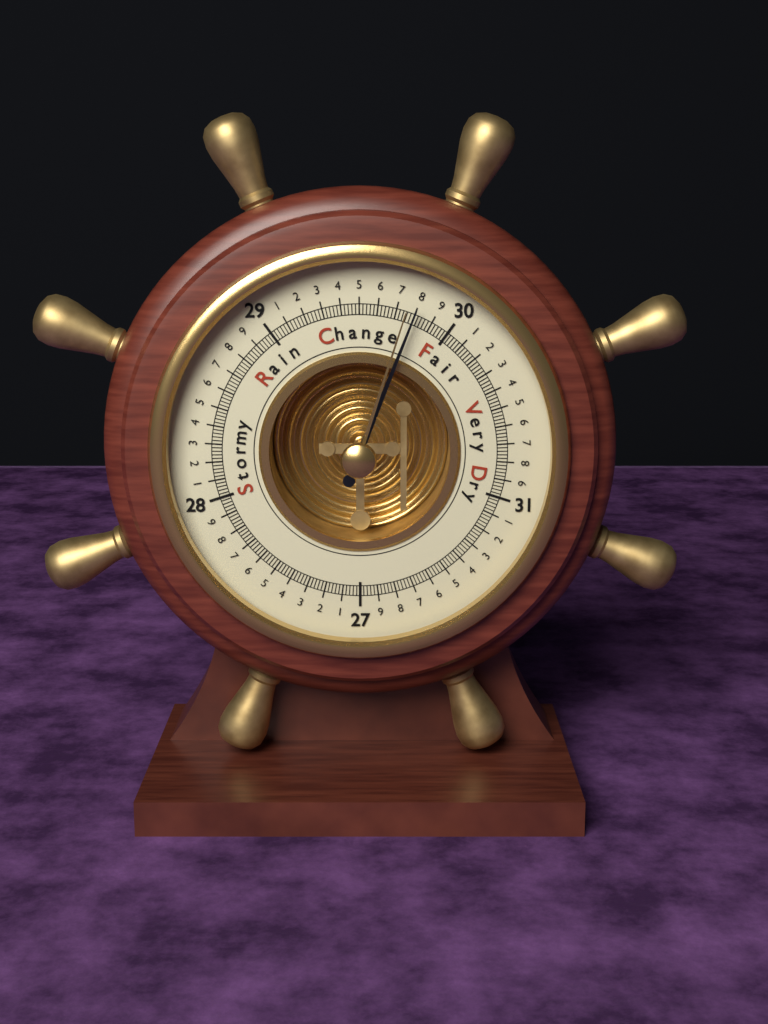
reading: 29.80 (no unit)
